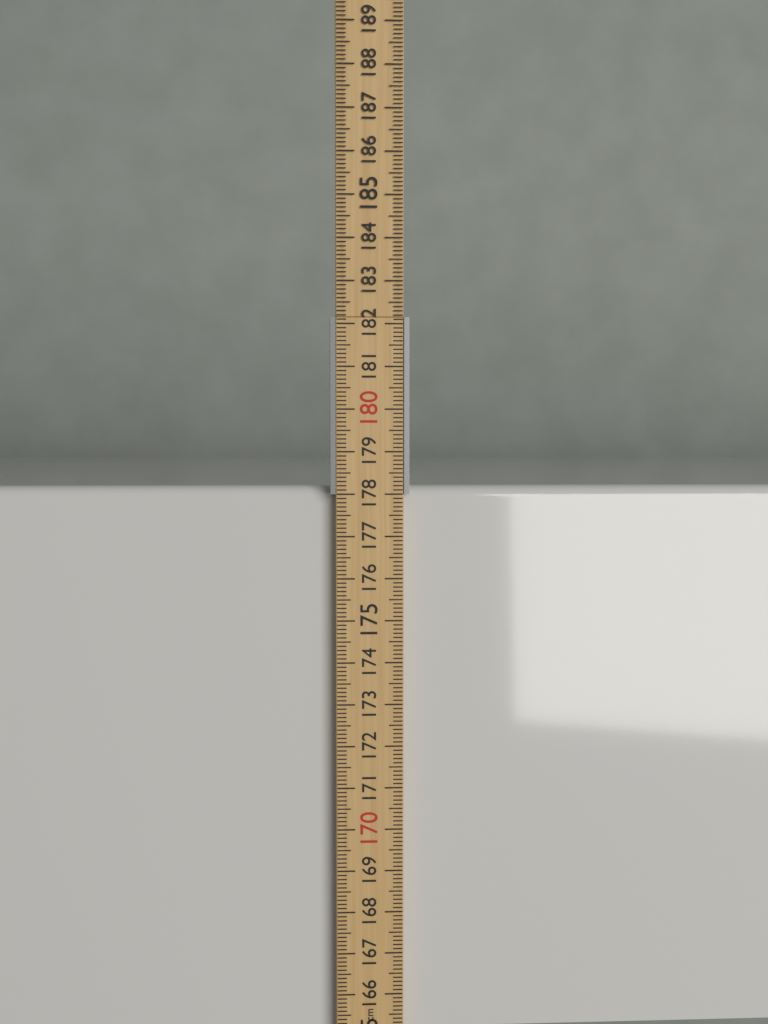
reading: 178.2 cm
